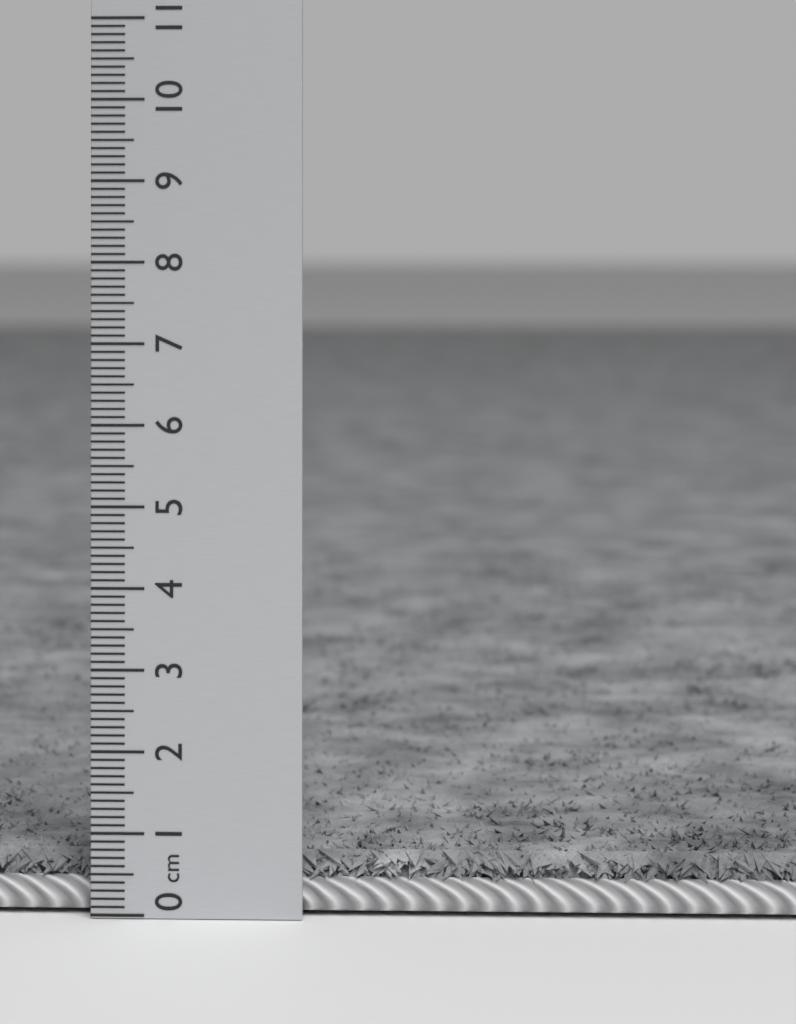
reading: 0.7 cm
